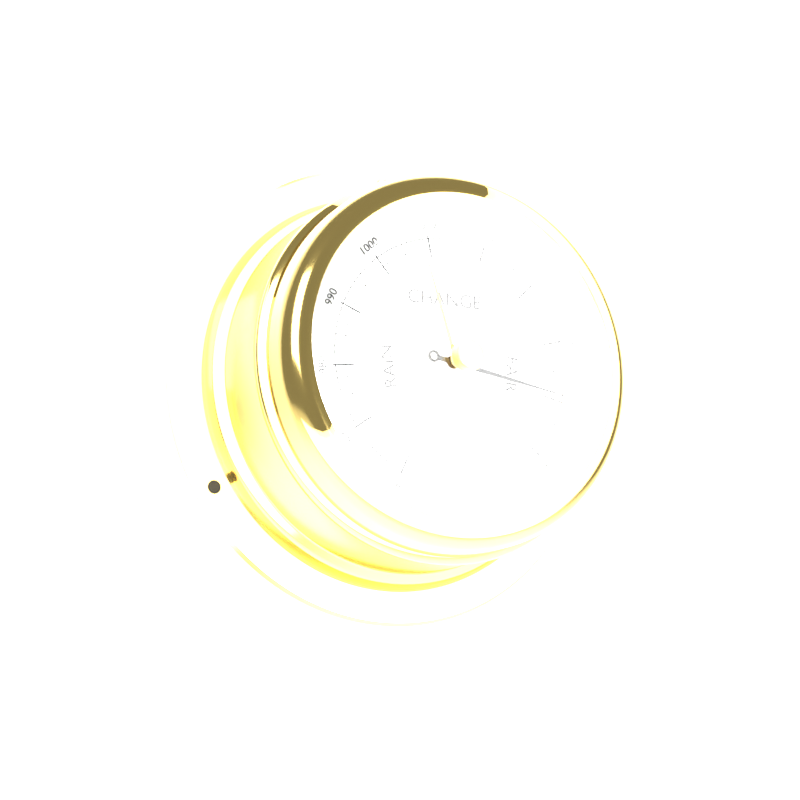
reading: 1049 mbar
